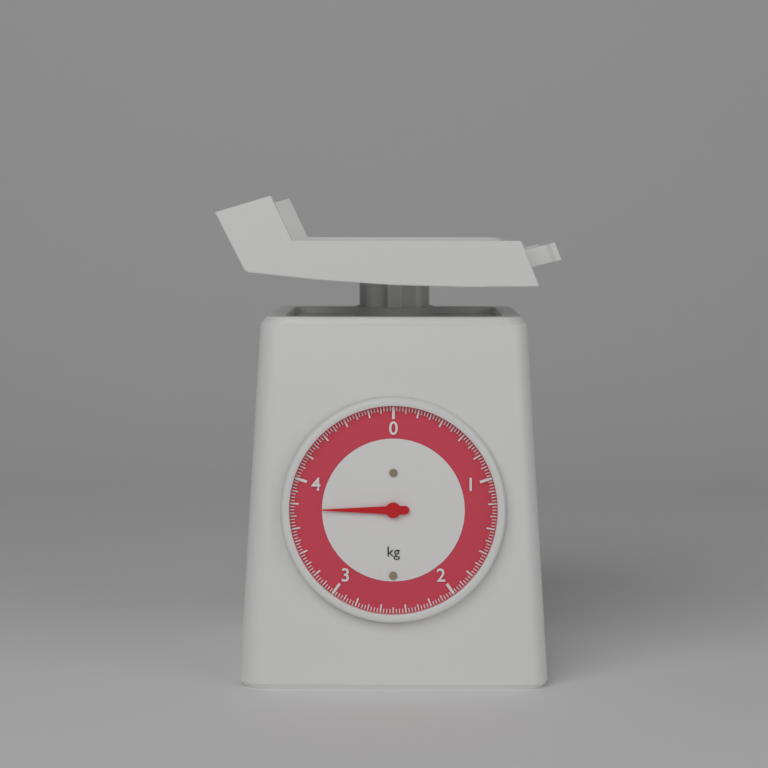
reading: 3.750 kg
